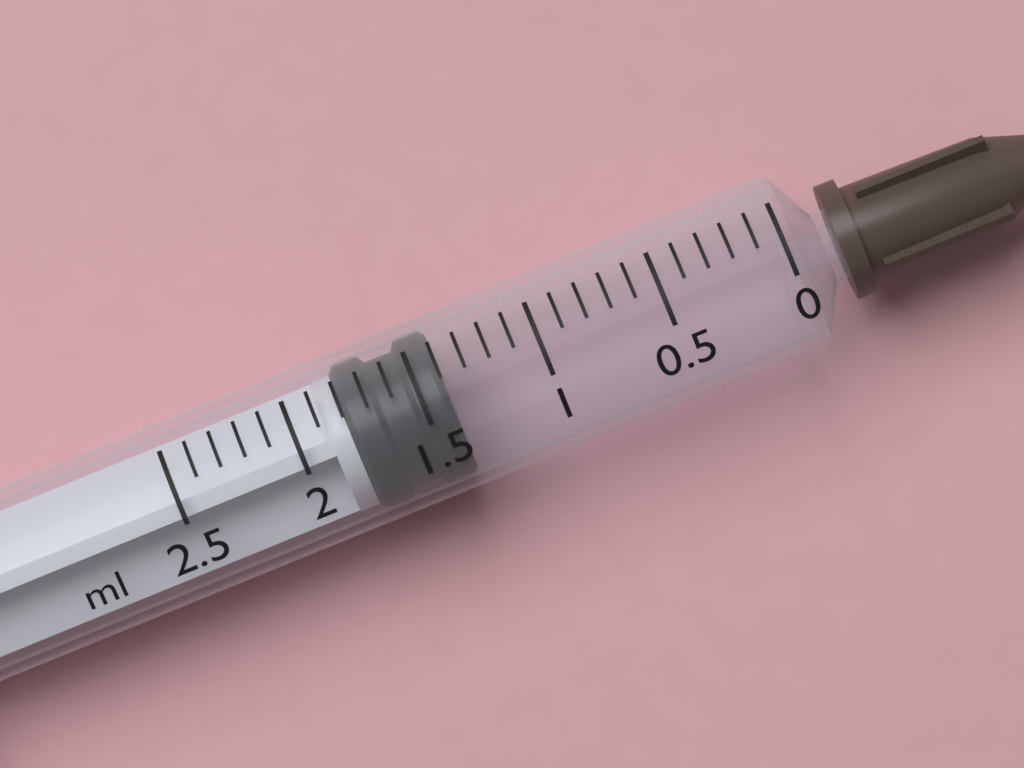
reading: 1.4 ml
